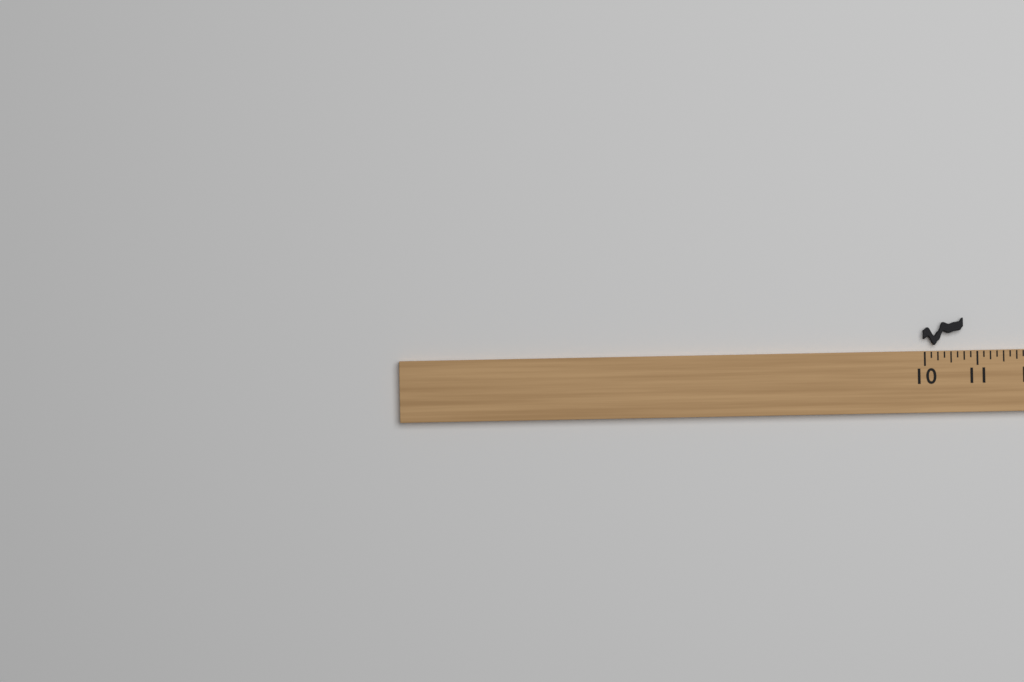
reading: 10.750 (no unit)
